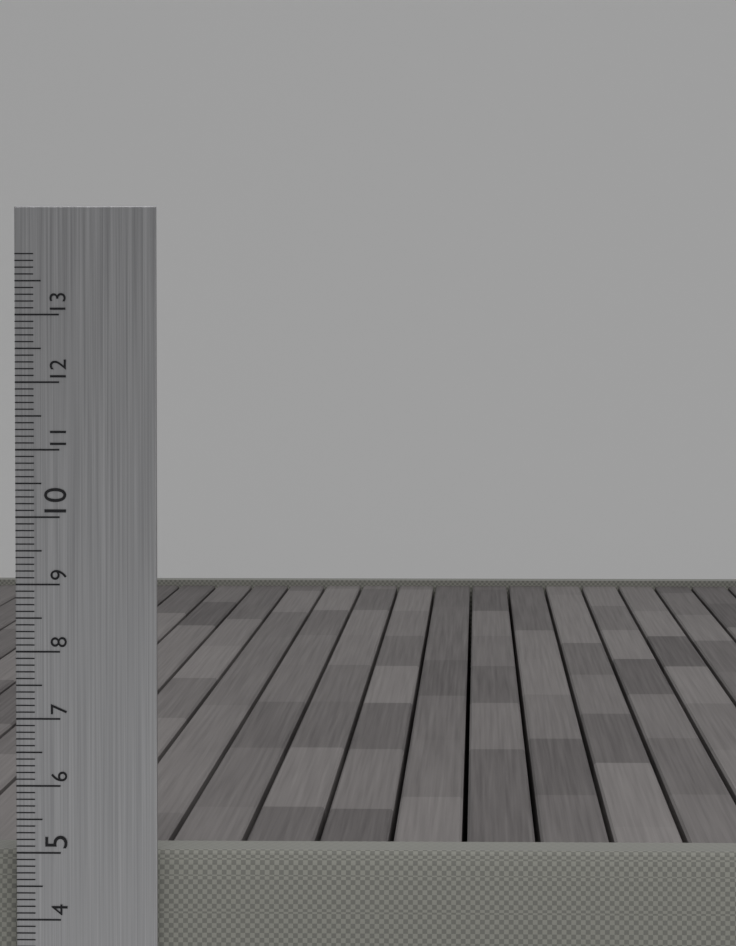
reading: 5.0 cm
